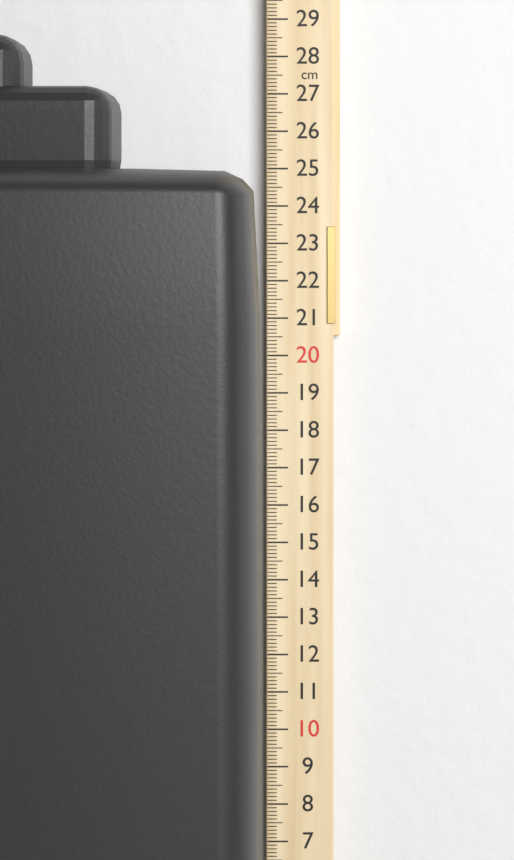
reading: 25.0 cm
